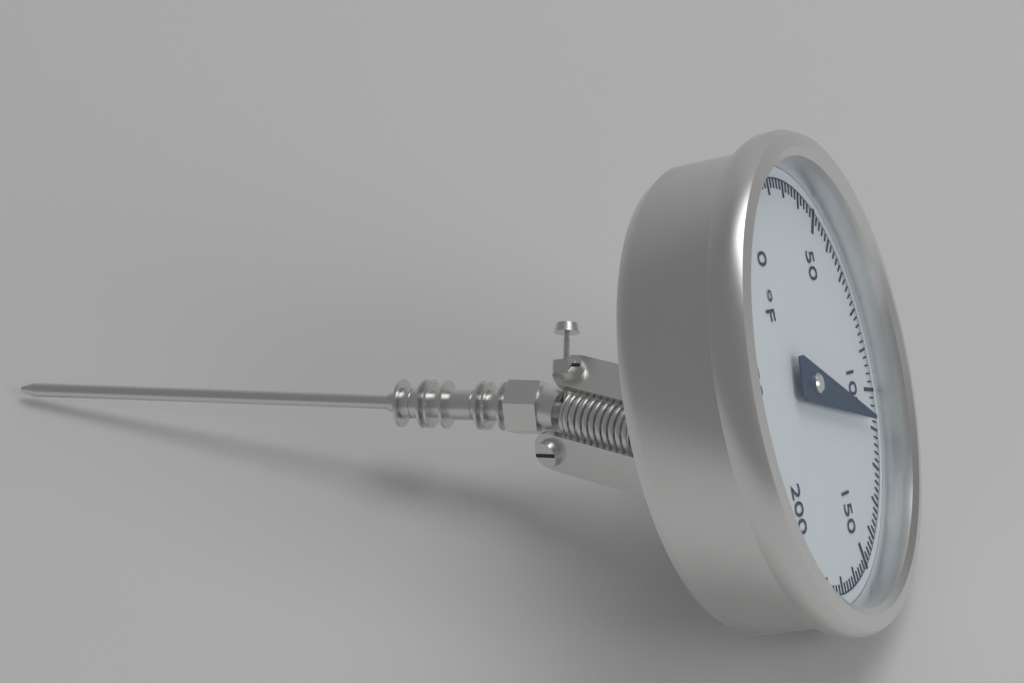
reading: 108 °F
